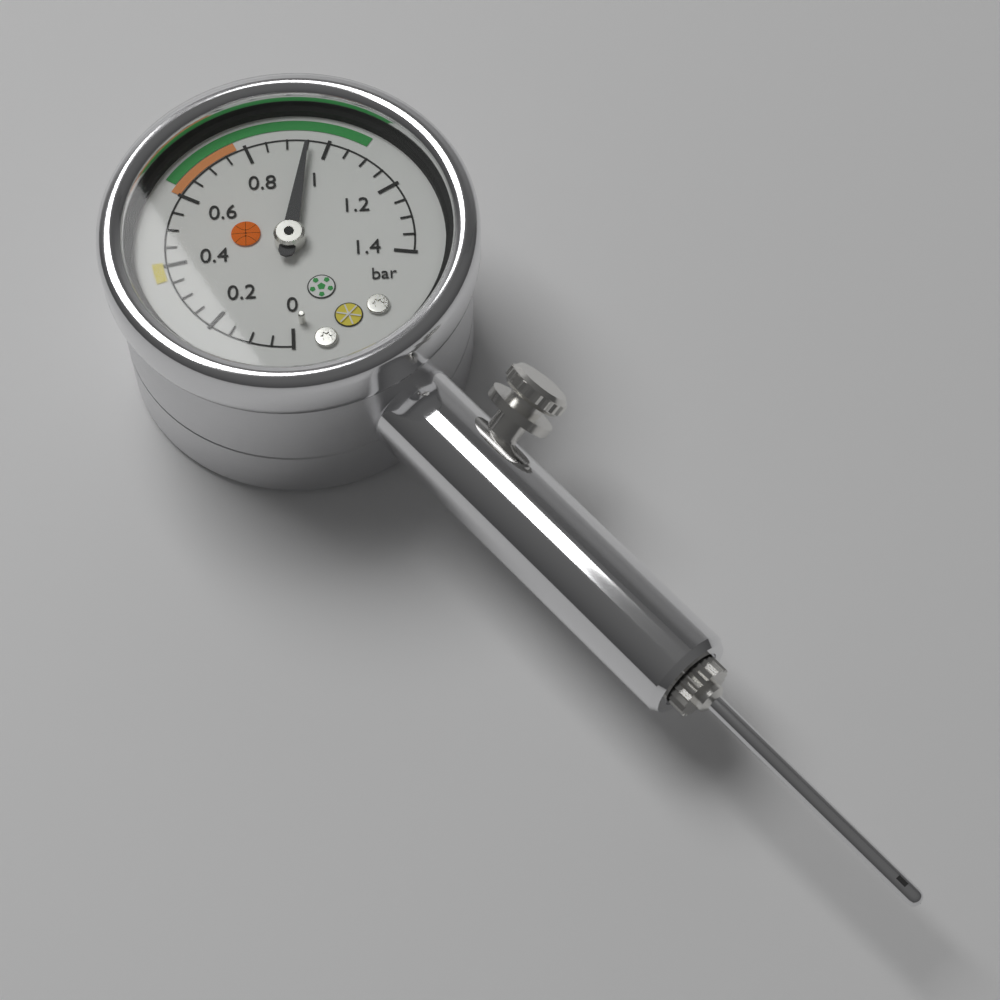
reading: 0.95 bar
